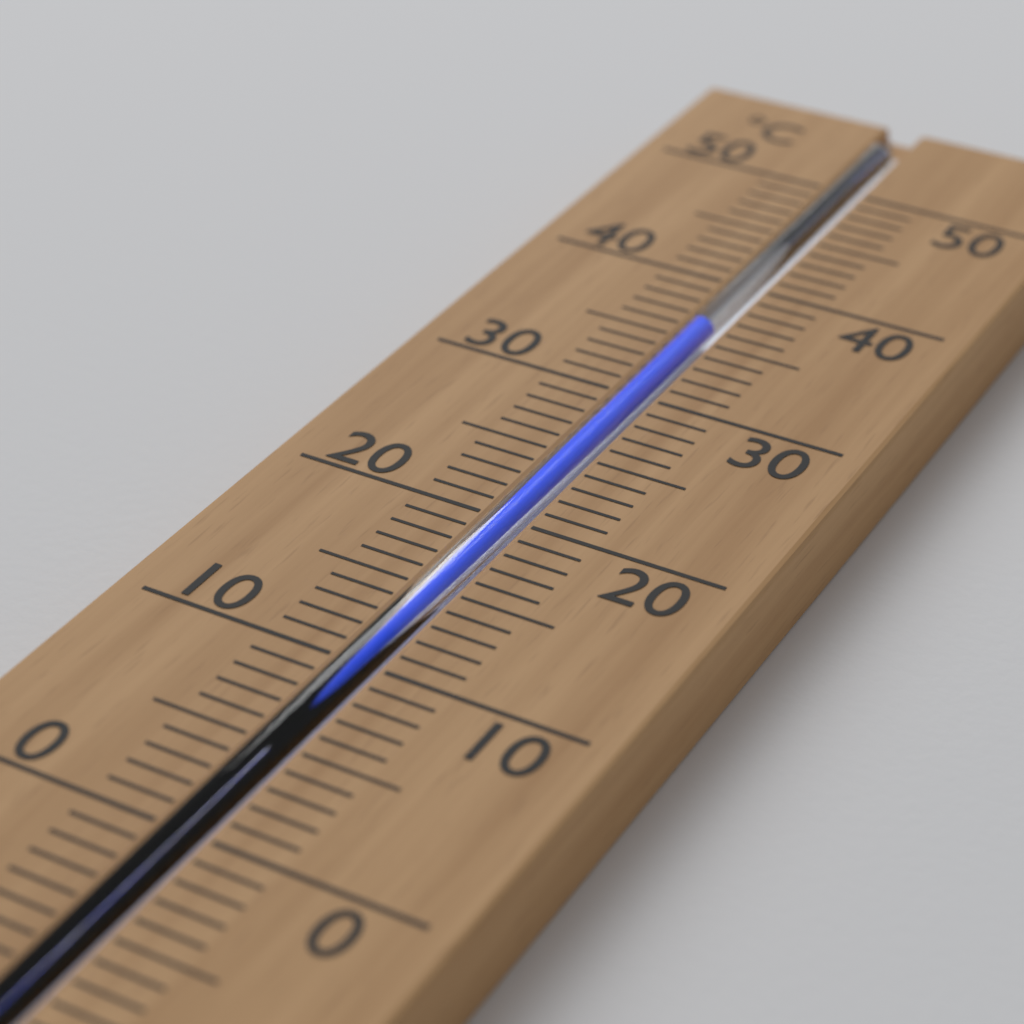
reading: 36 °C
